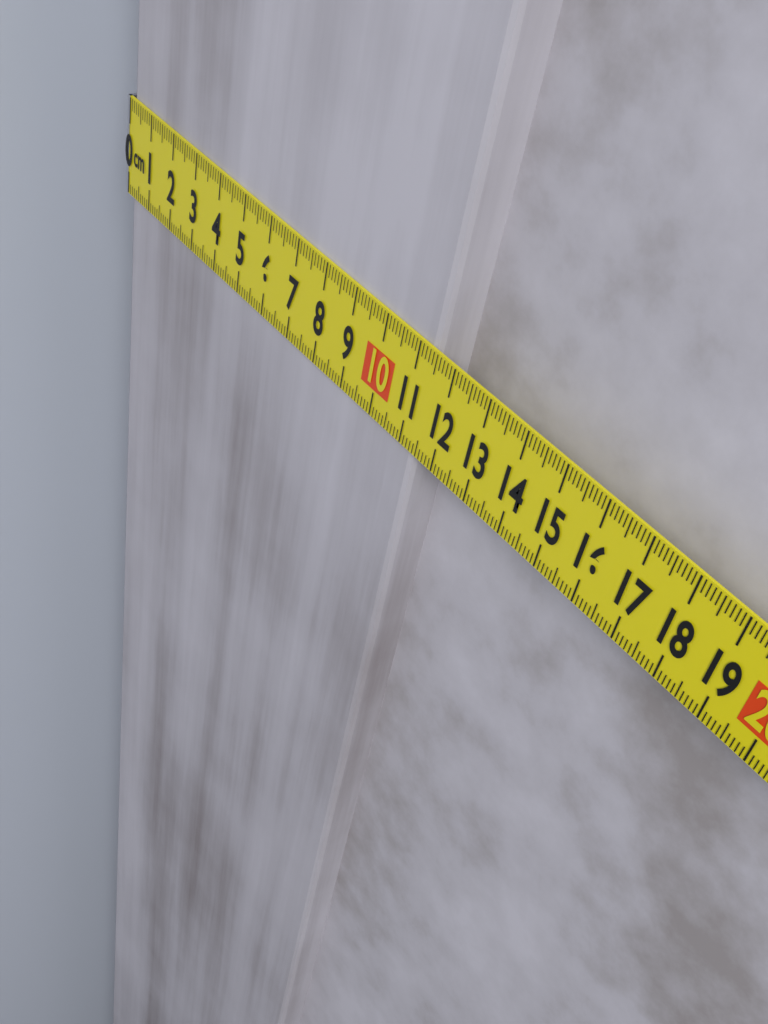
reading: 11.4 cm
